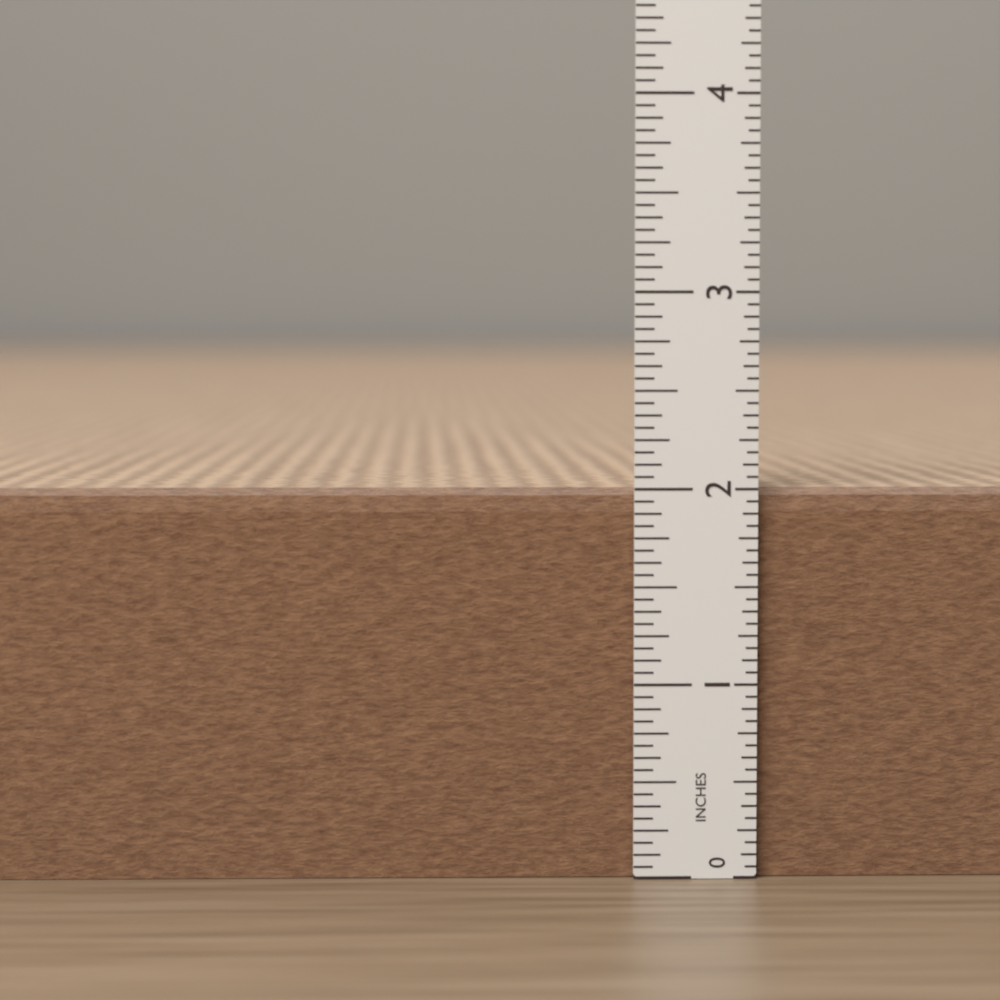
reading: 2.0000 in
